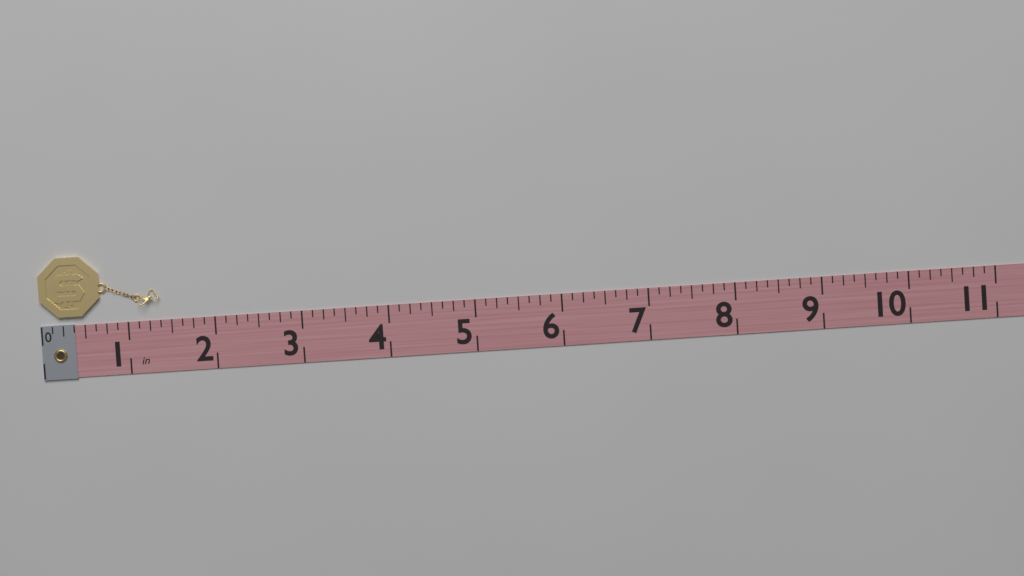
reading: 1.375 in
